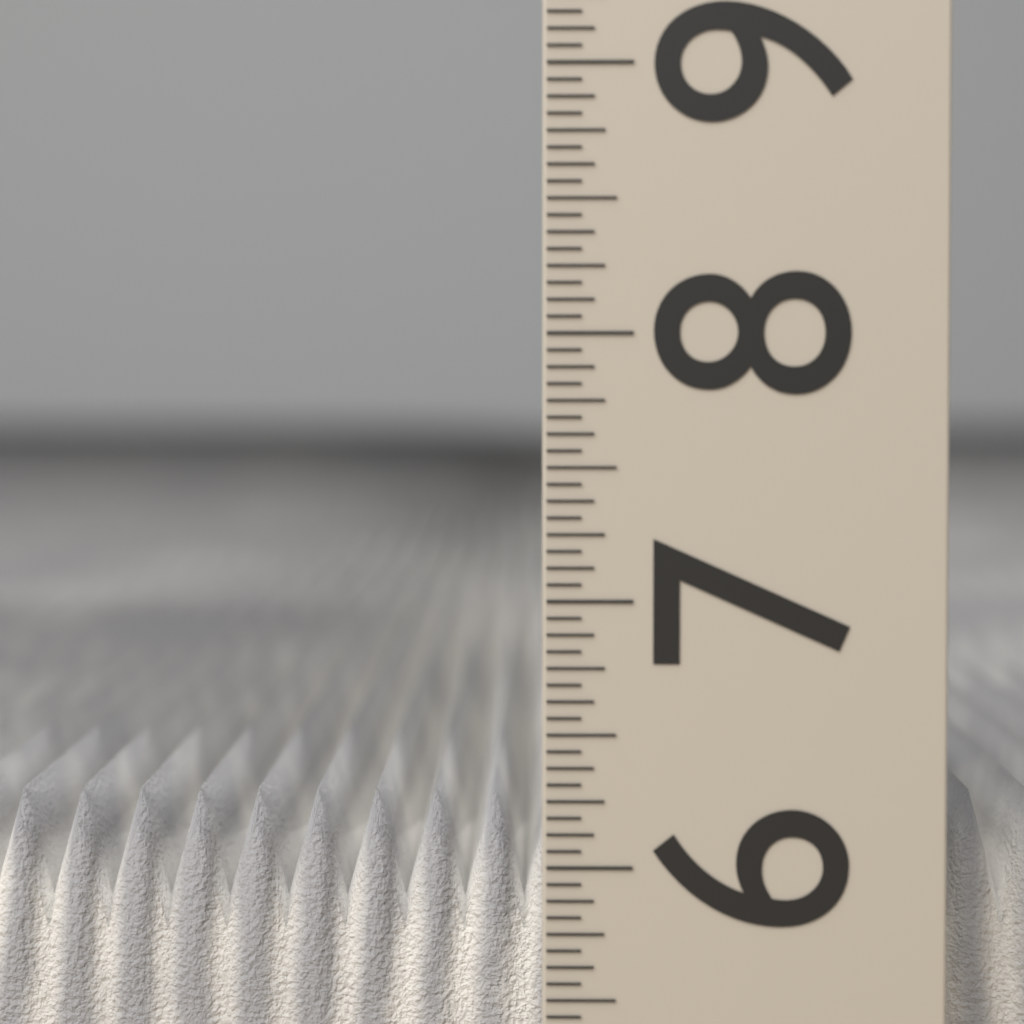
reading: 6.1875 (no unit)
